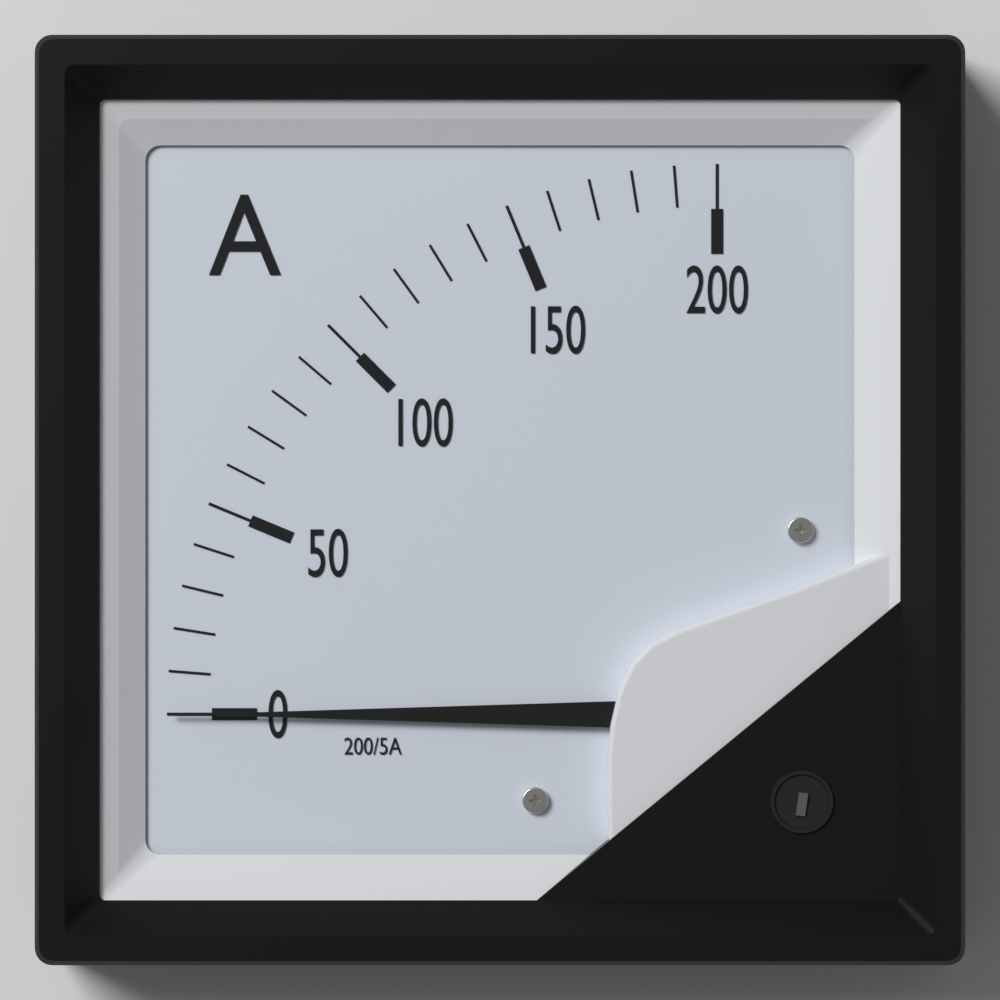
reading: 0 A
